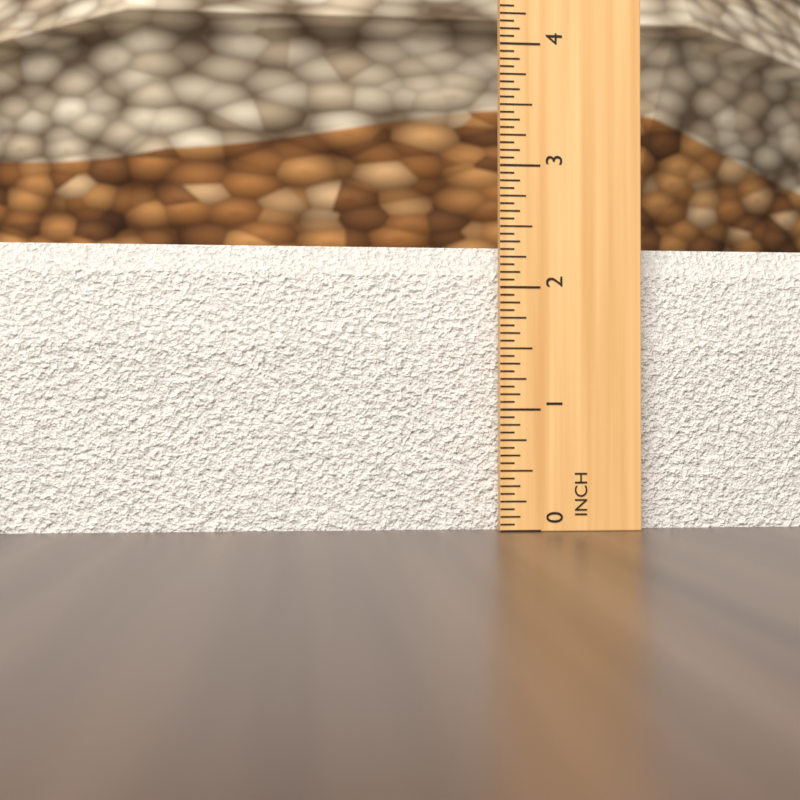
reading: 2.3750 in
